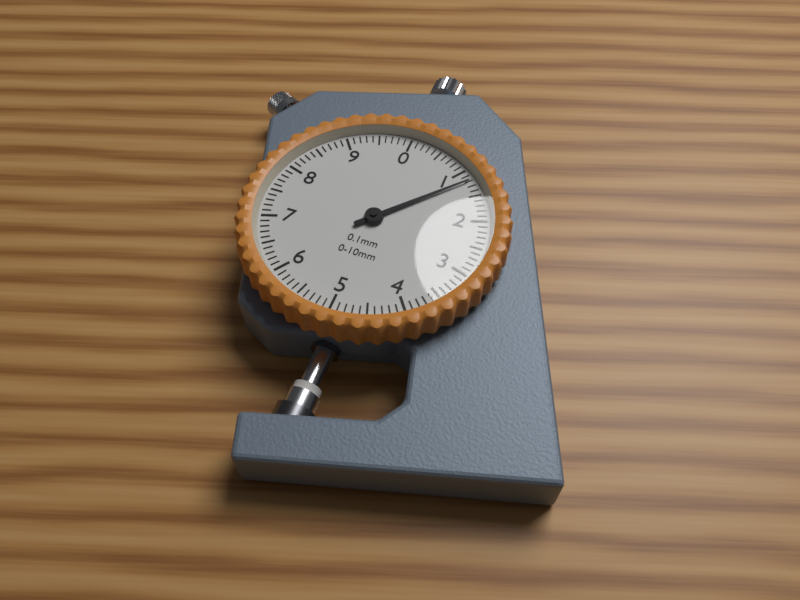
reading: 1.2 mm
